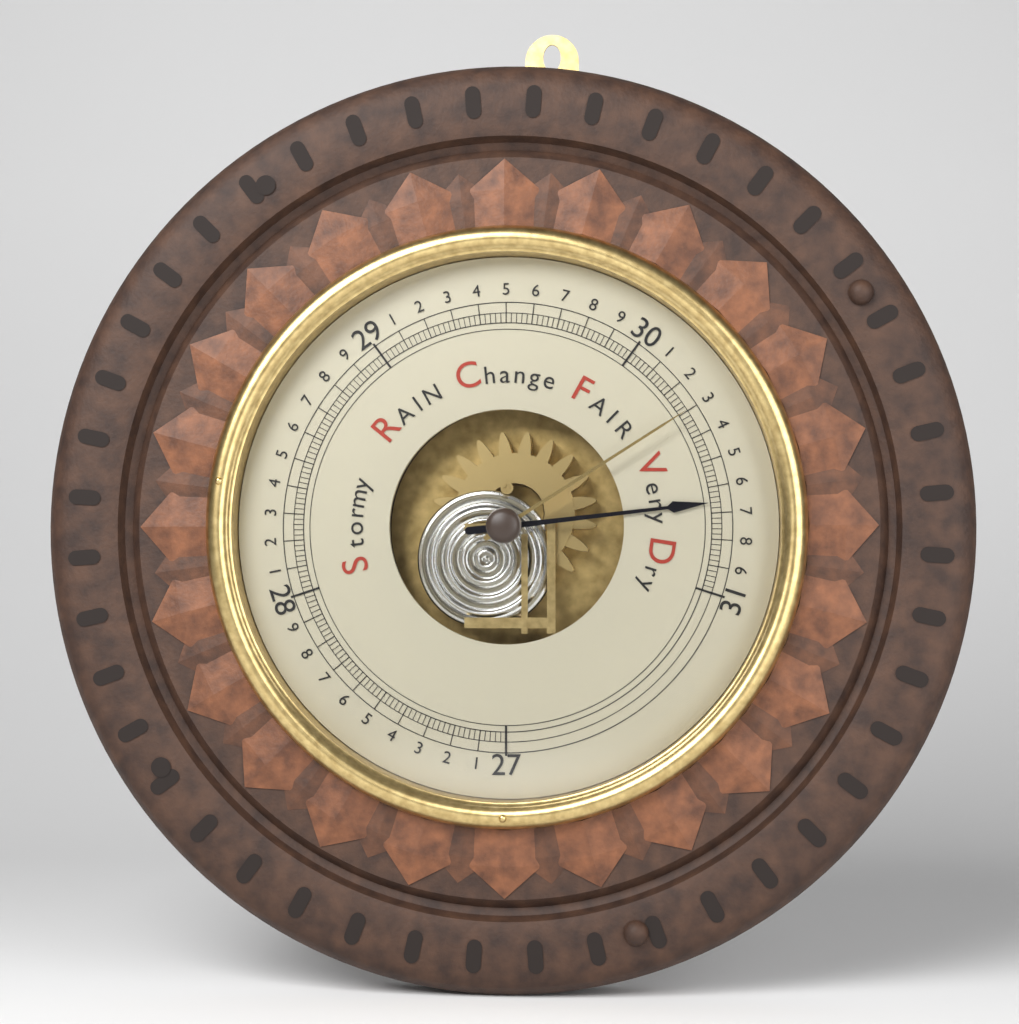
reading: 30.66 inHg
